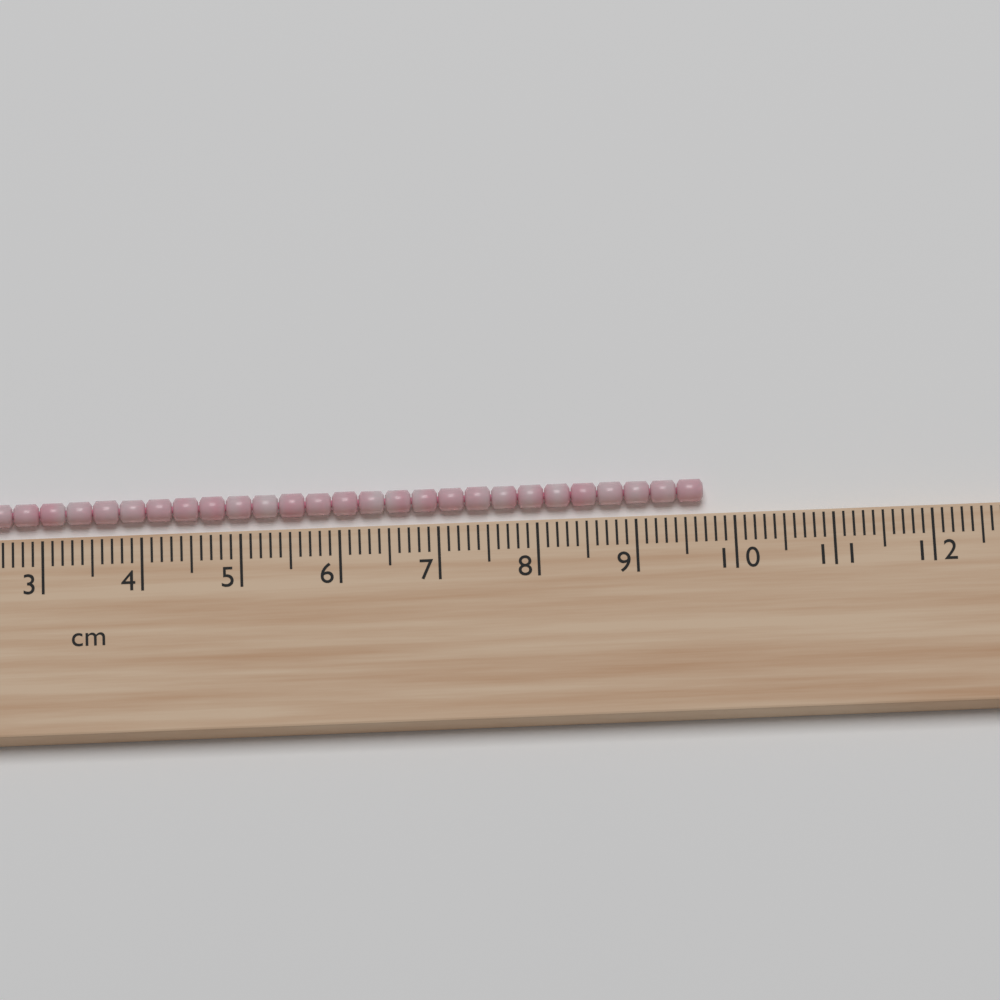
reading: 9.7 cm
